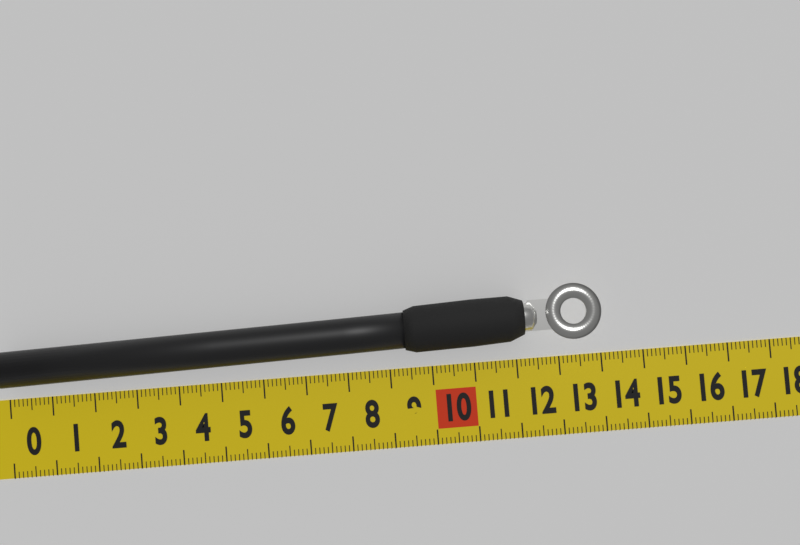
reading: 14.0 cm
